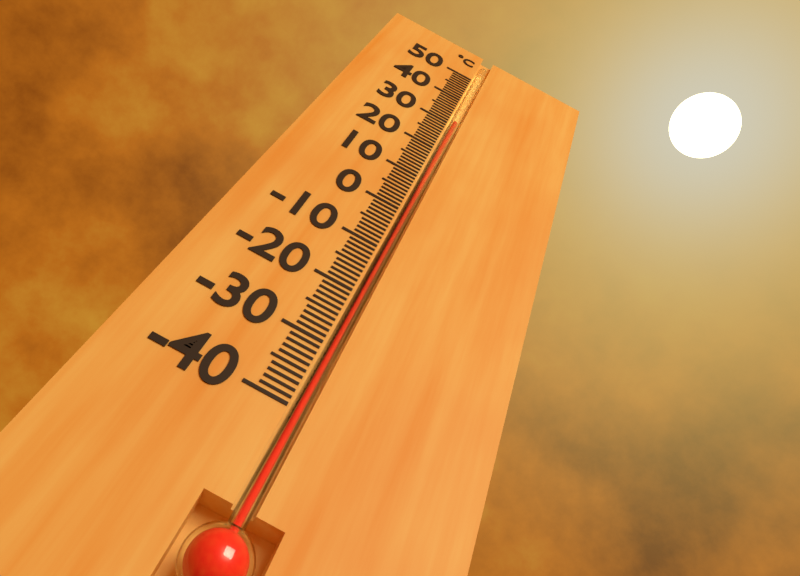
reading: 31 °C
